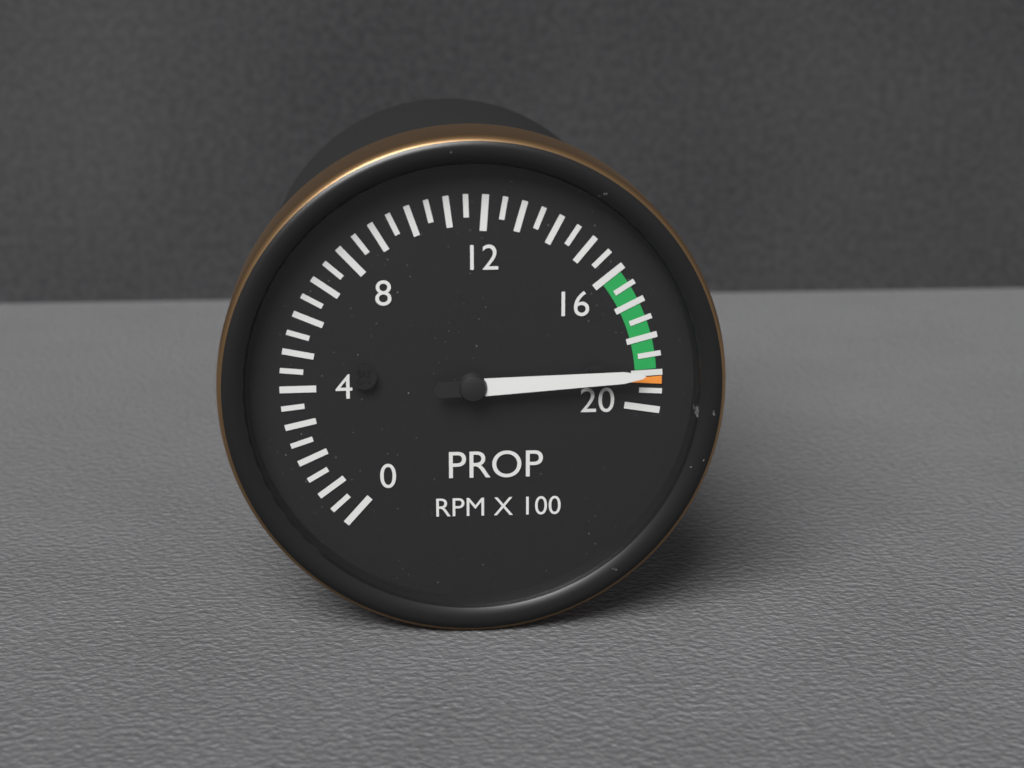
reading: 19.0 RPM X 100
